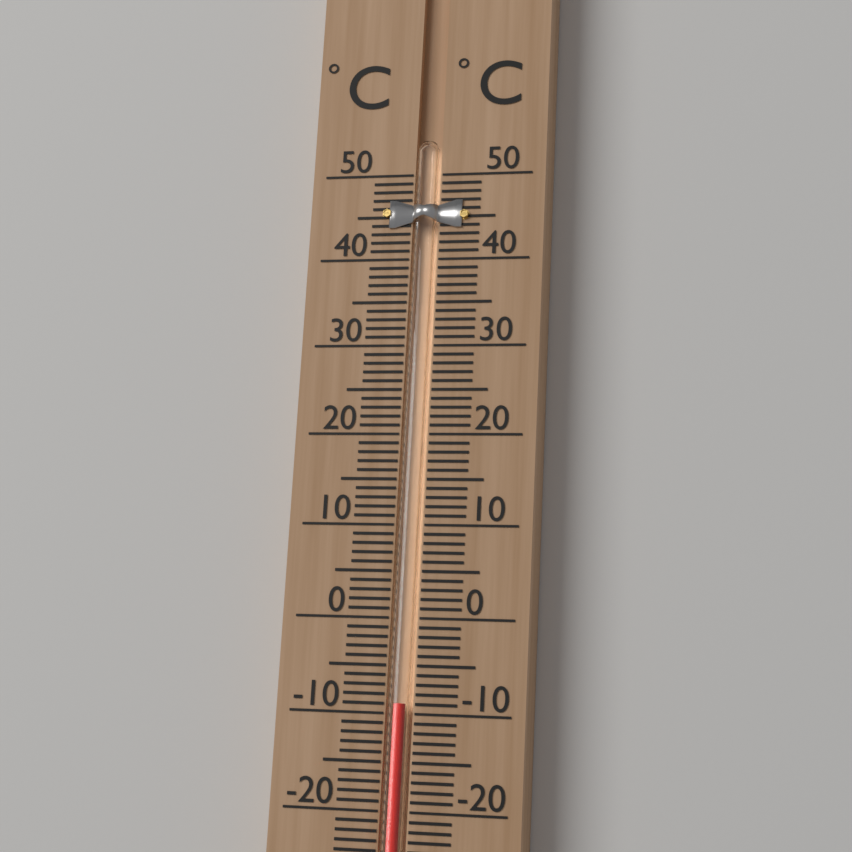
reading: -9 °C
